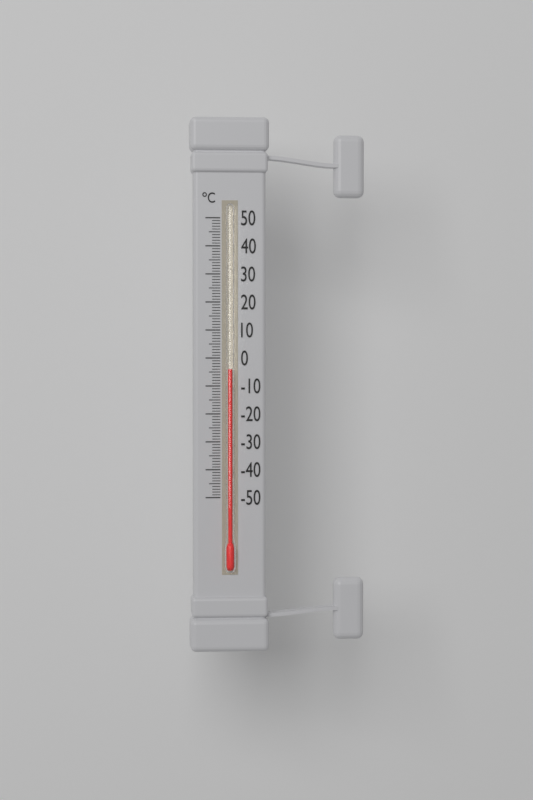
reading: -4 °C
